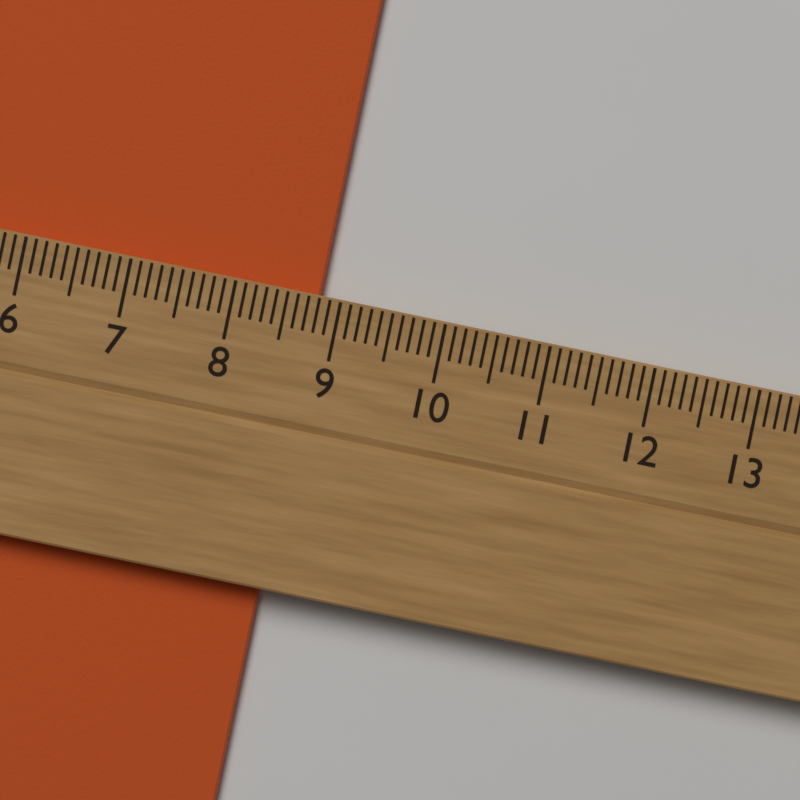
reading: 8.8 cm
